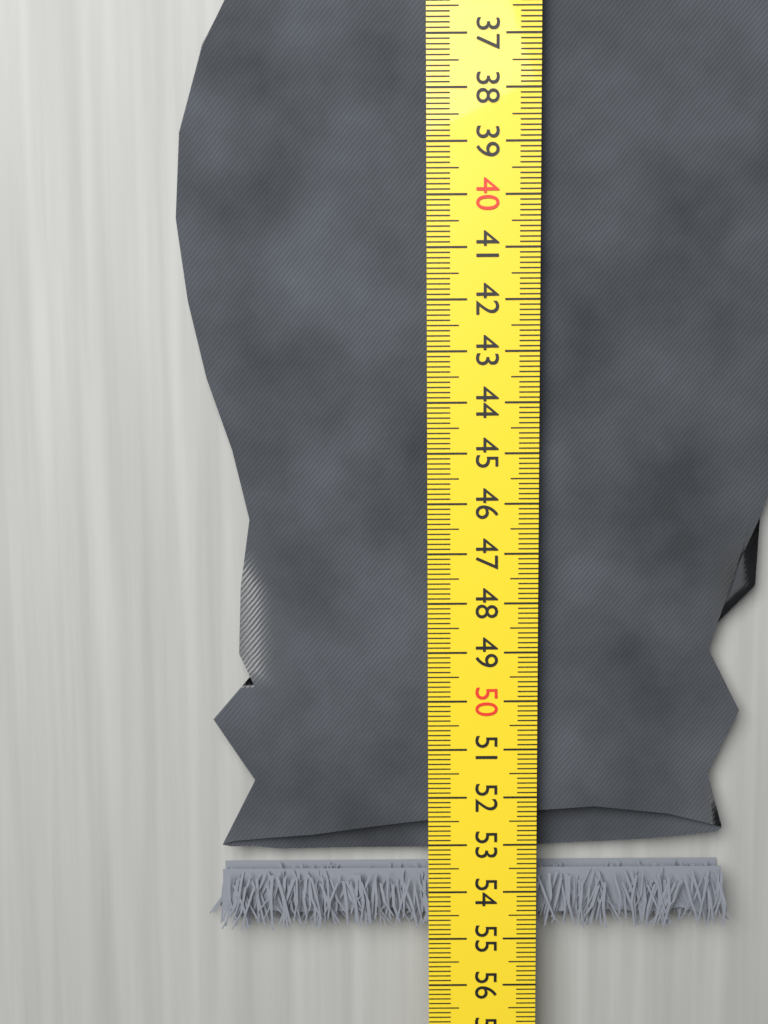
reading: 54.9 cm
